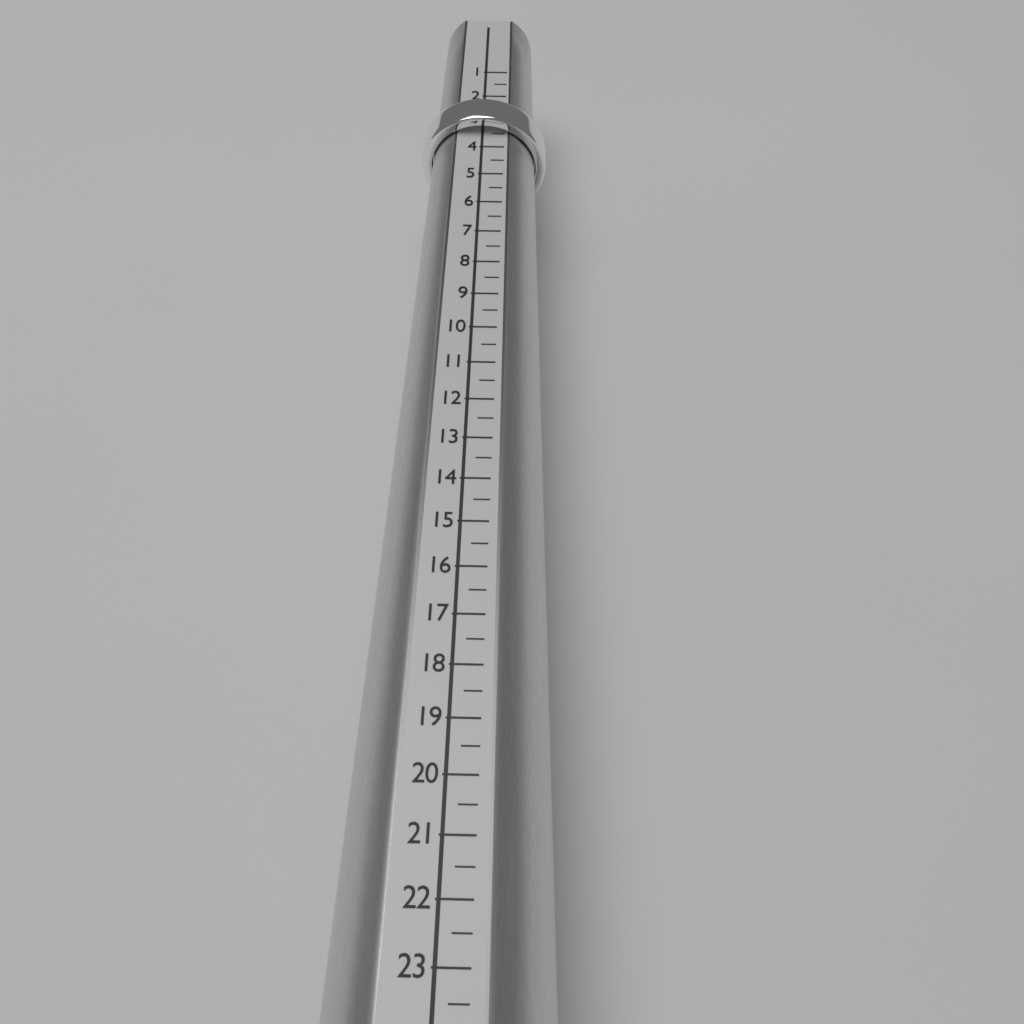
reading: 3.5 (no unit)
